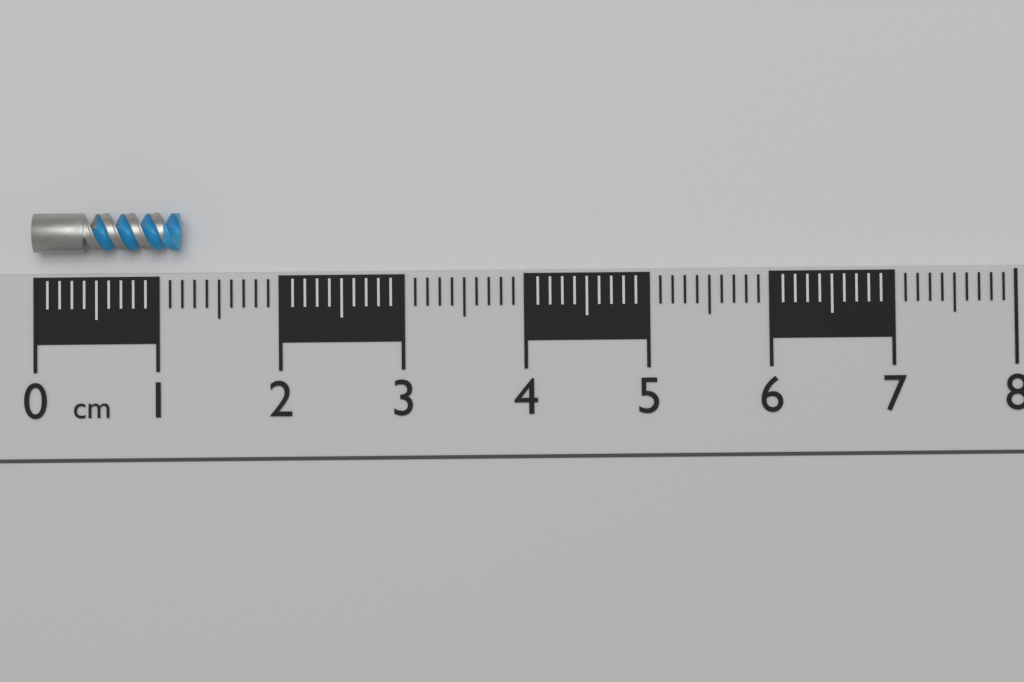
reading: 1.2 cm
